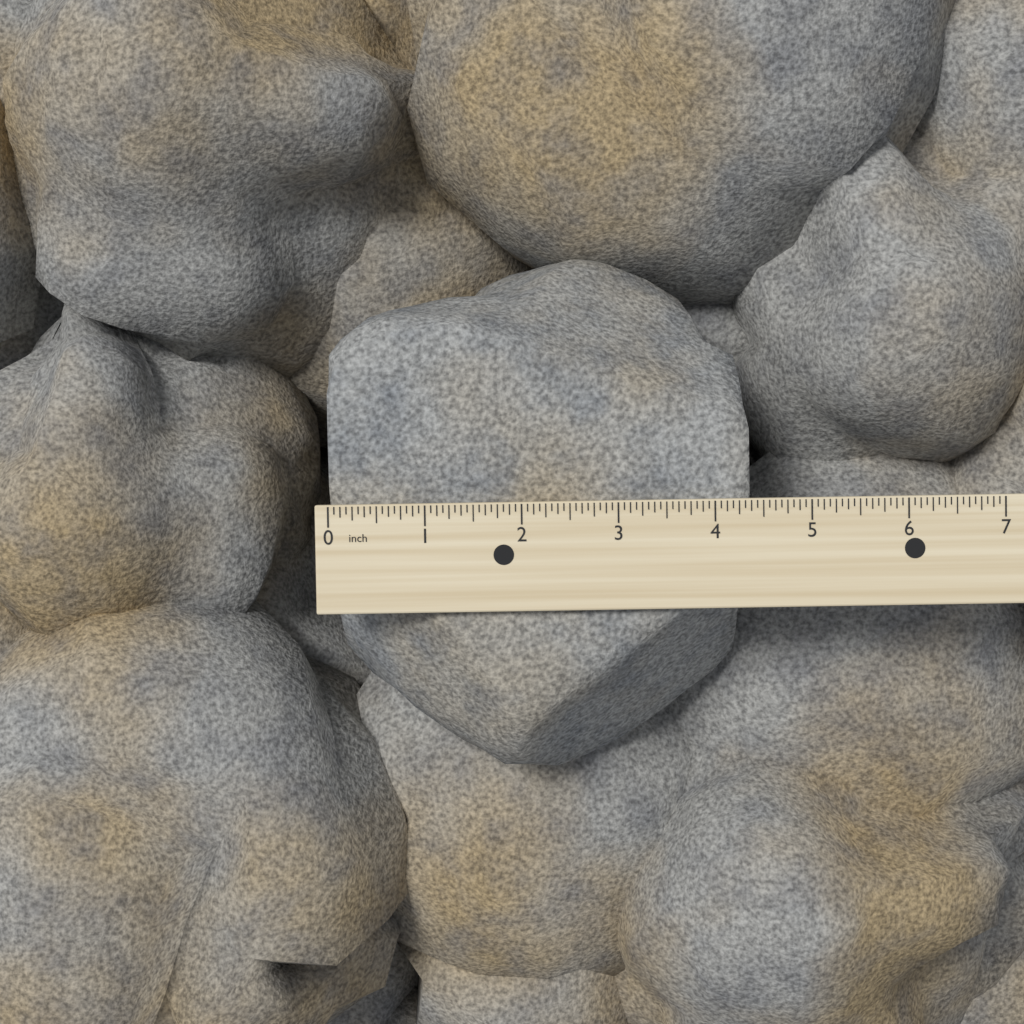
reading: 4.3750 inch
